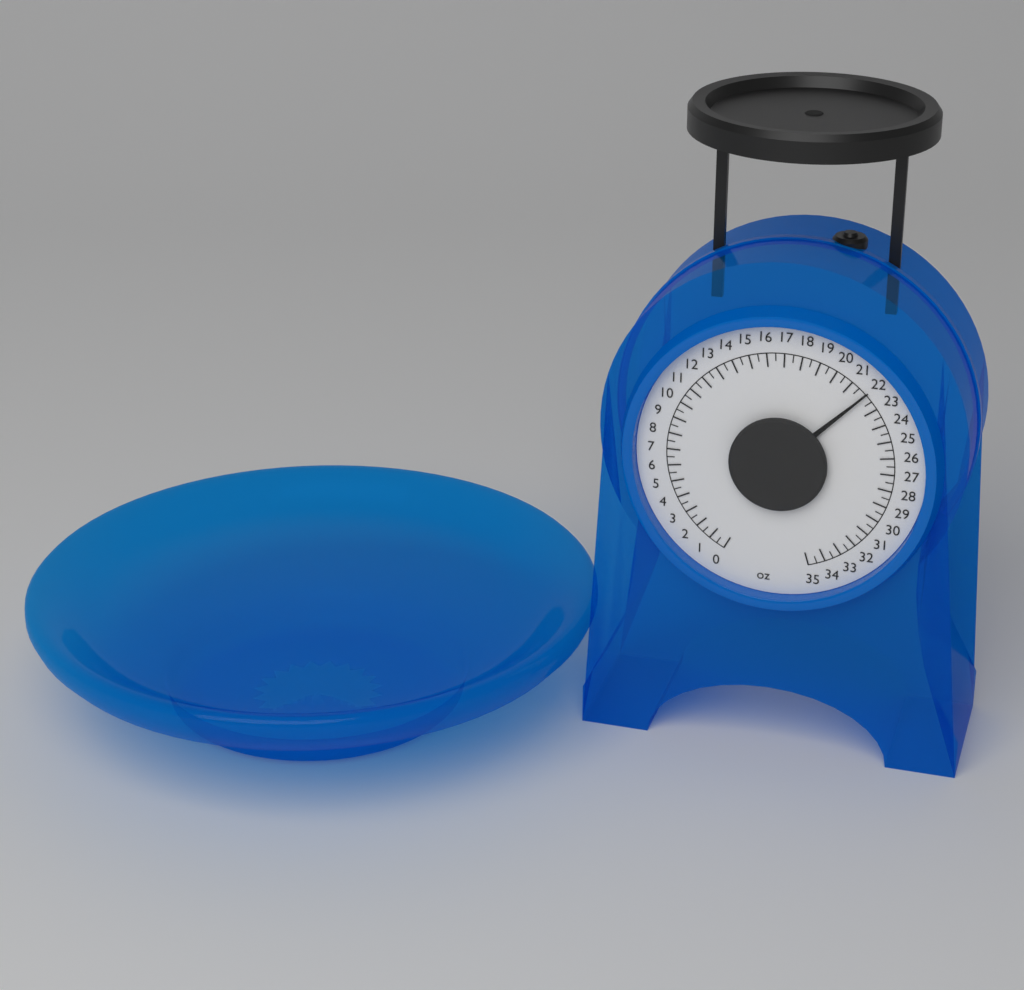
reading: 22.0 oz
